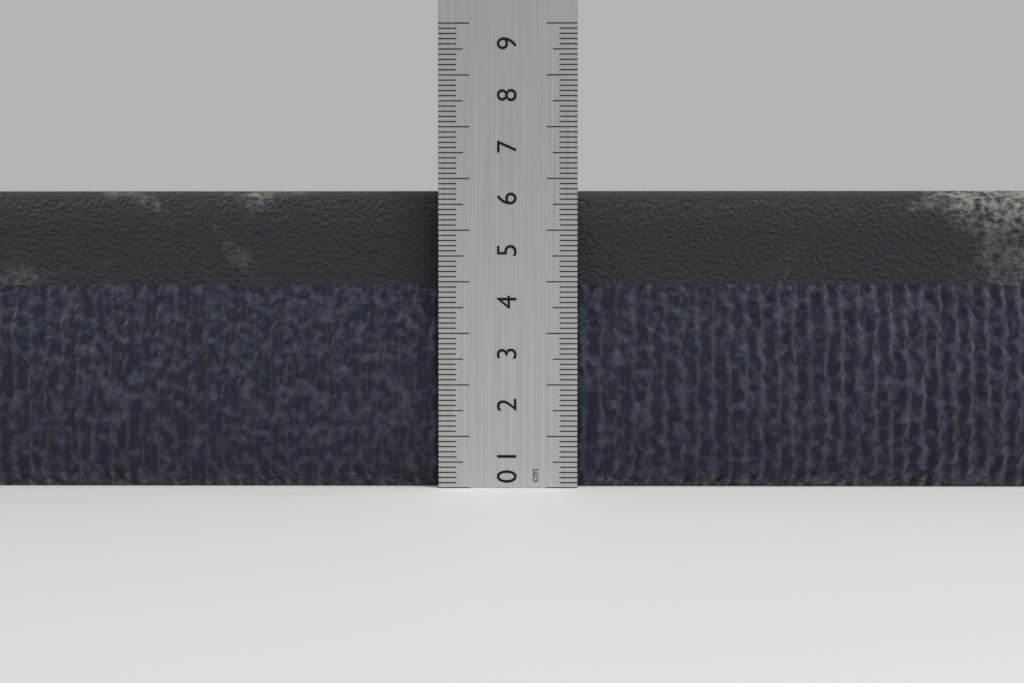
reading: 5.8 cm
